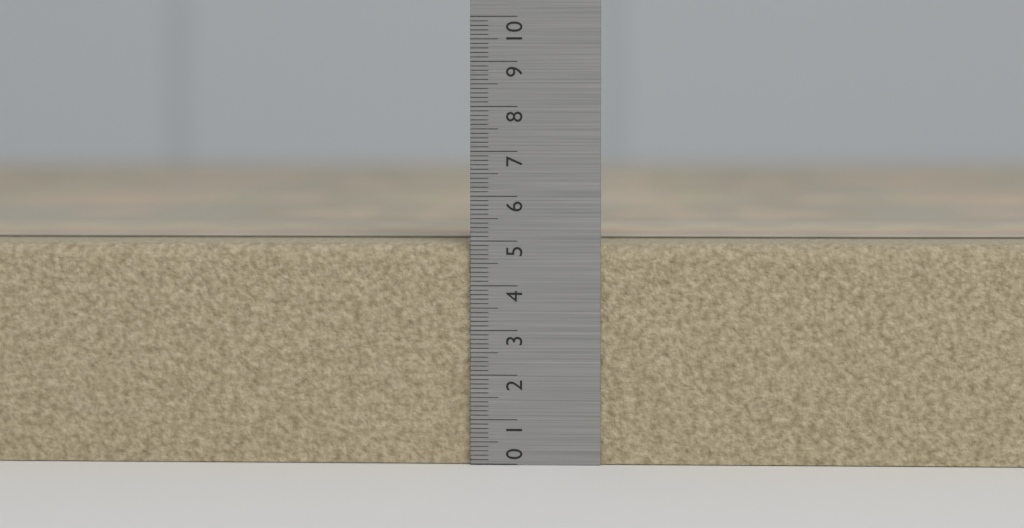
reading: 5.0 (no unit)
